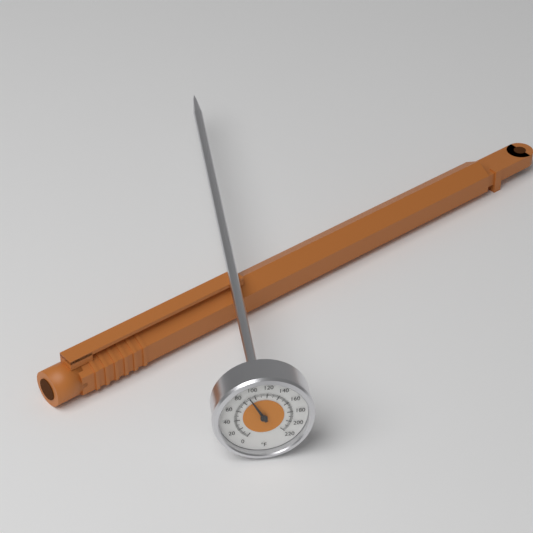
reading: 92 °F
